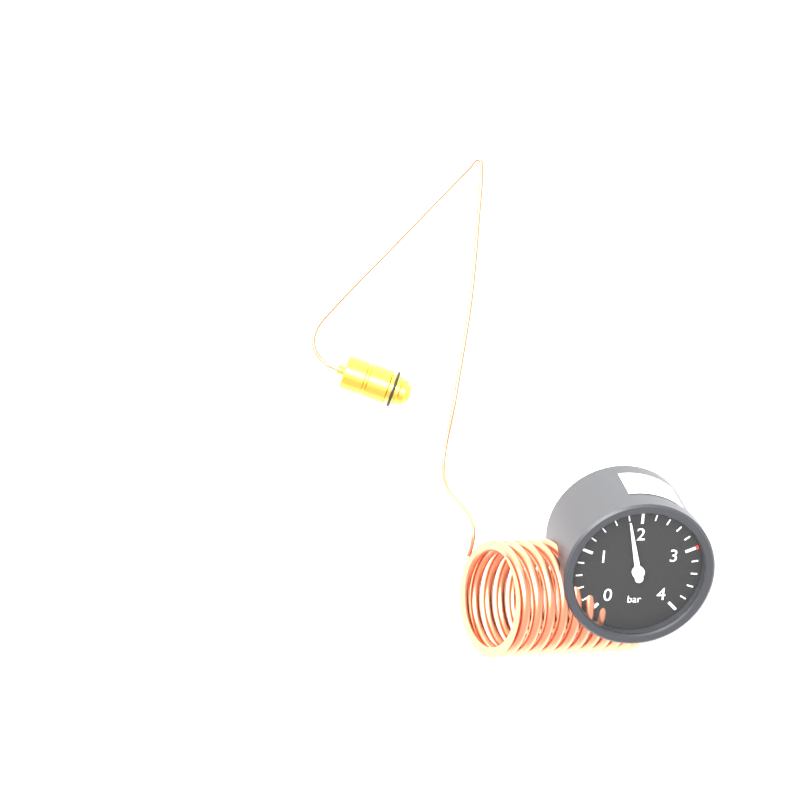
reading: 1.8 bar
